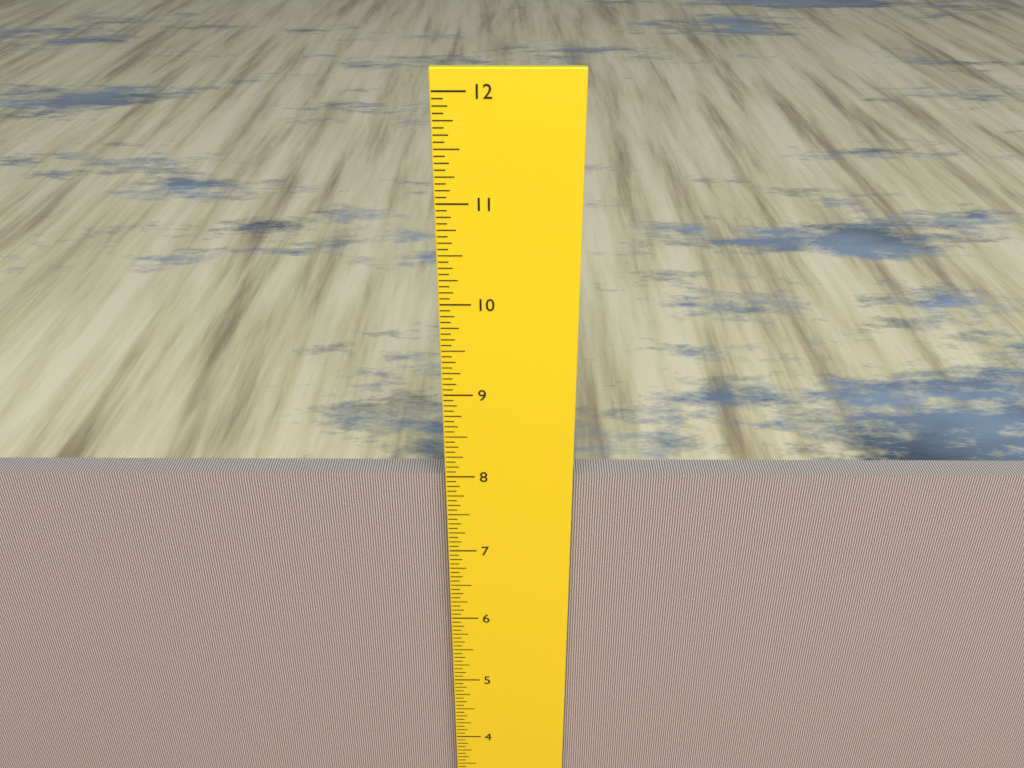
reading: 7.9375 inch
